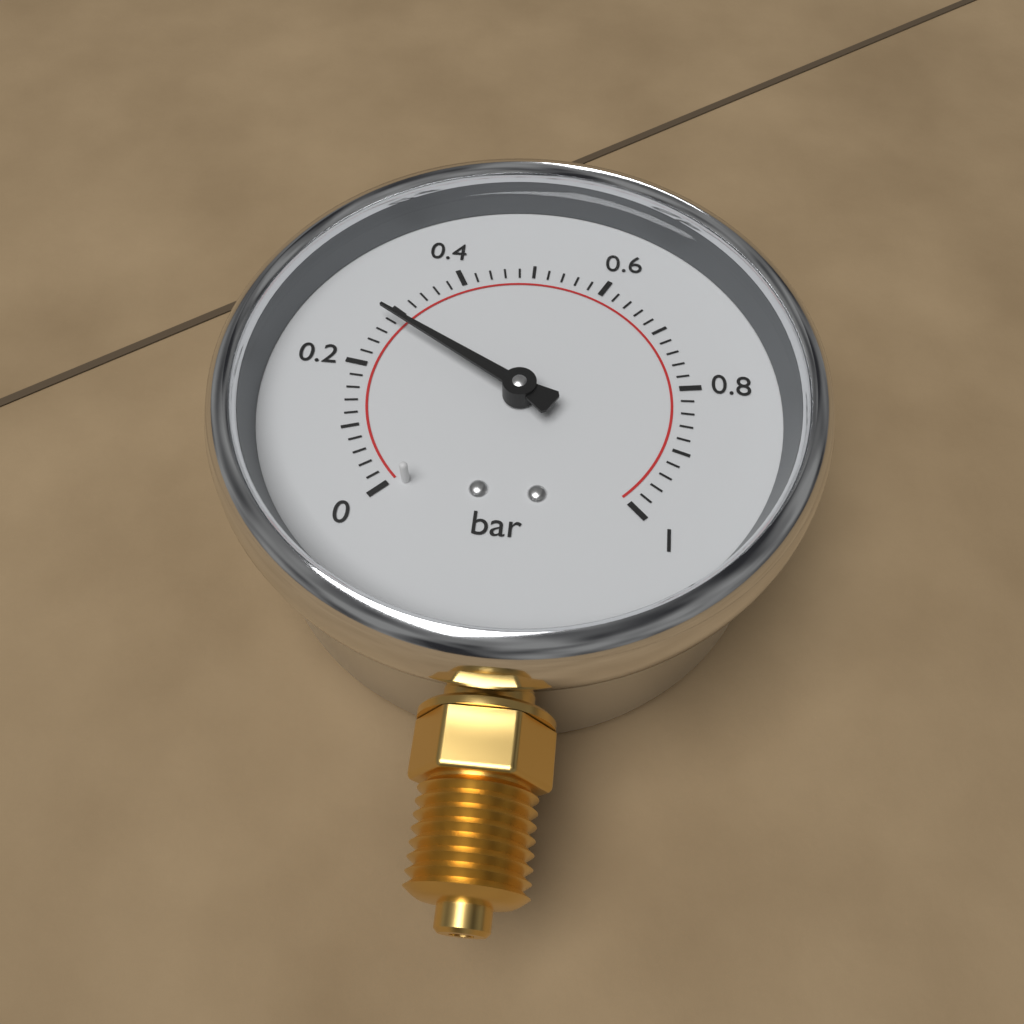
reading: 0.28 bar
